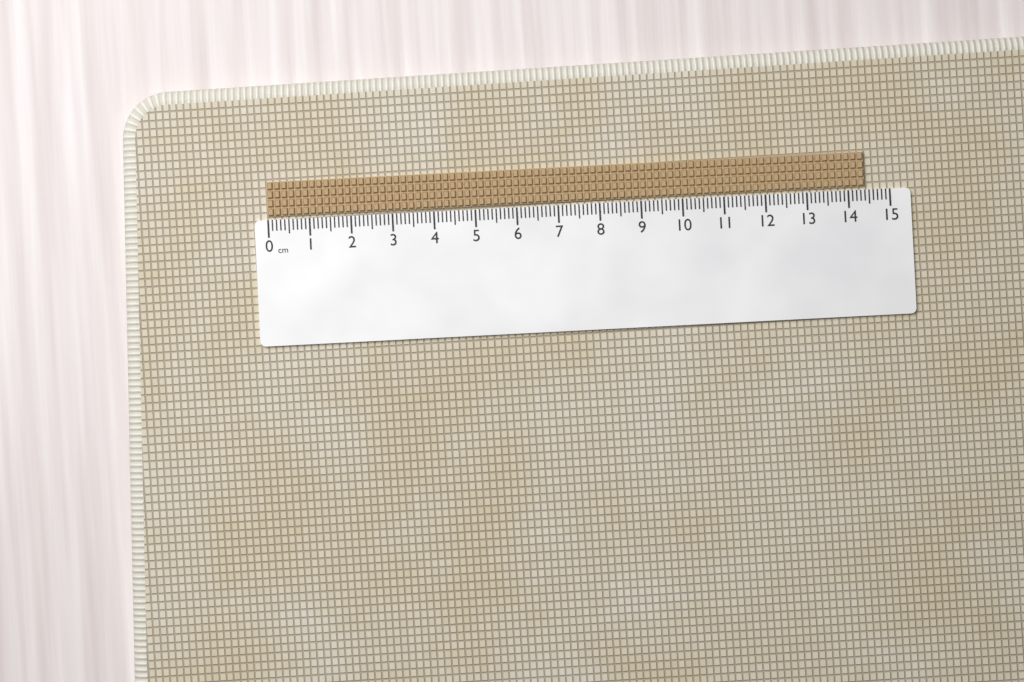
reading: 14.4 cm
